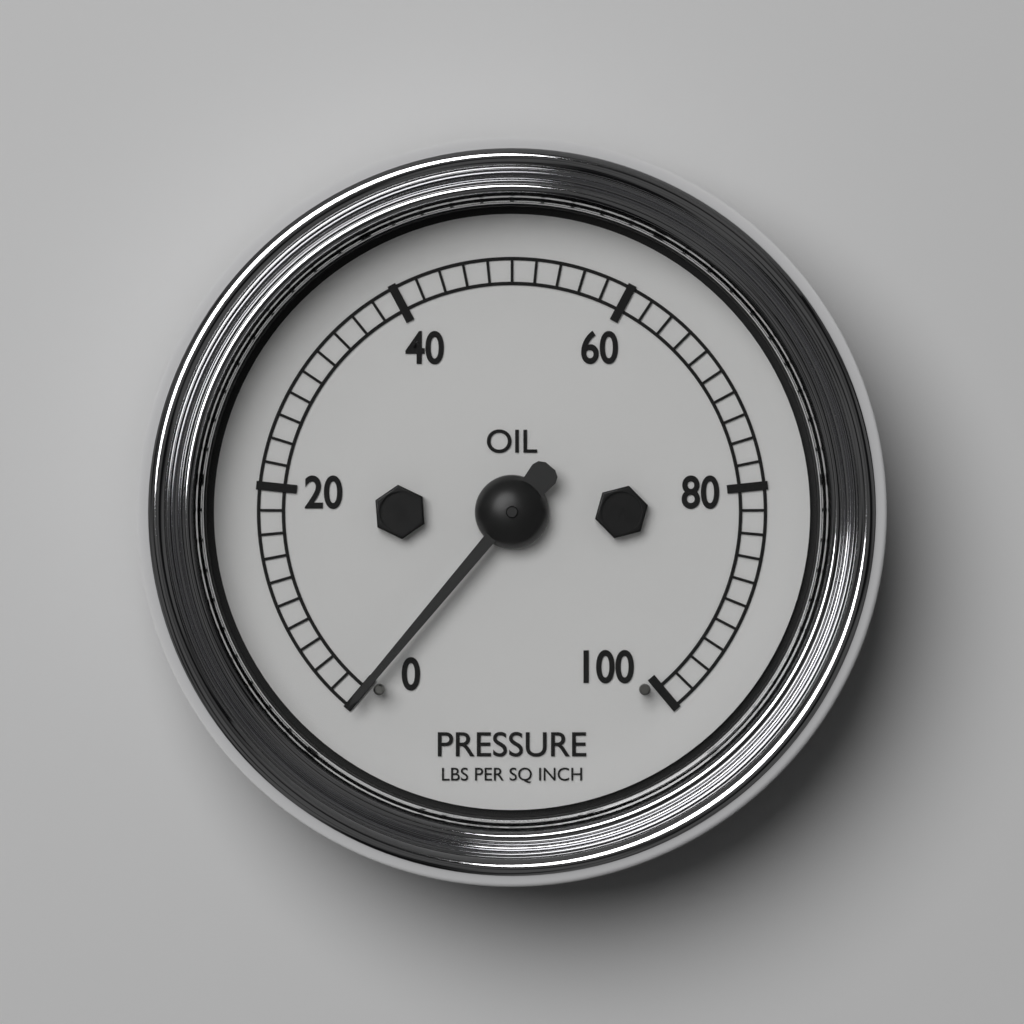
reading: 0 psi
